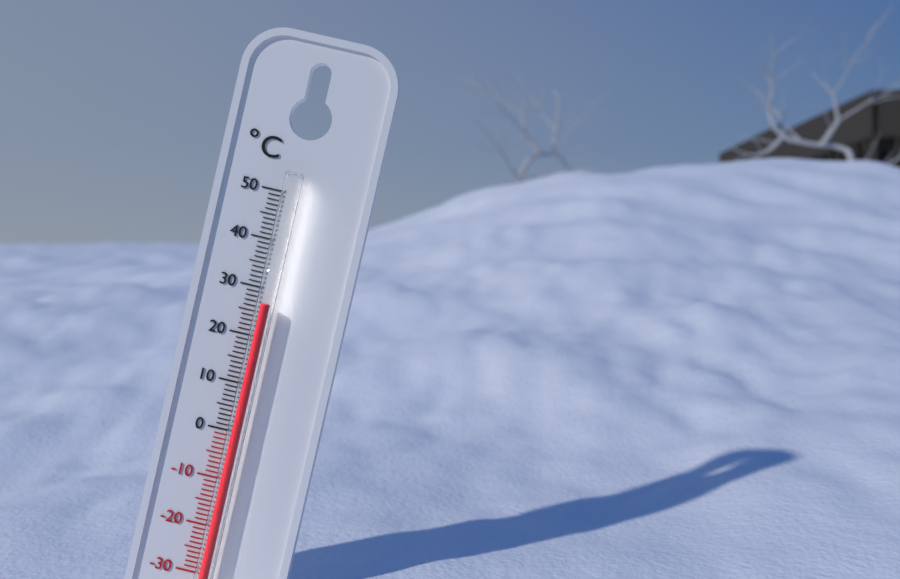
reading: 27 °C
